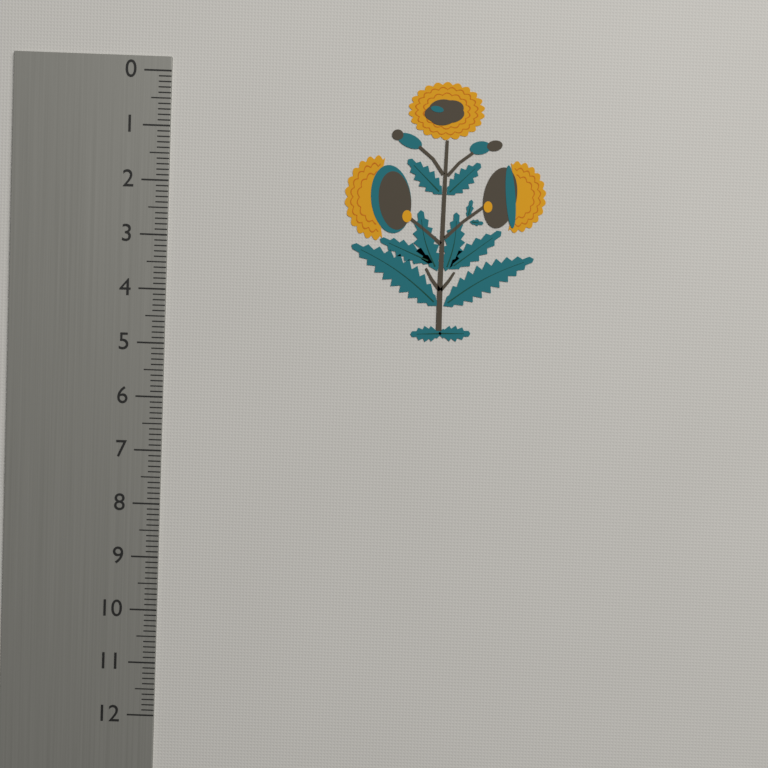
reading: 4.8 (no unit)
